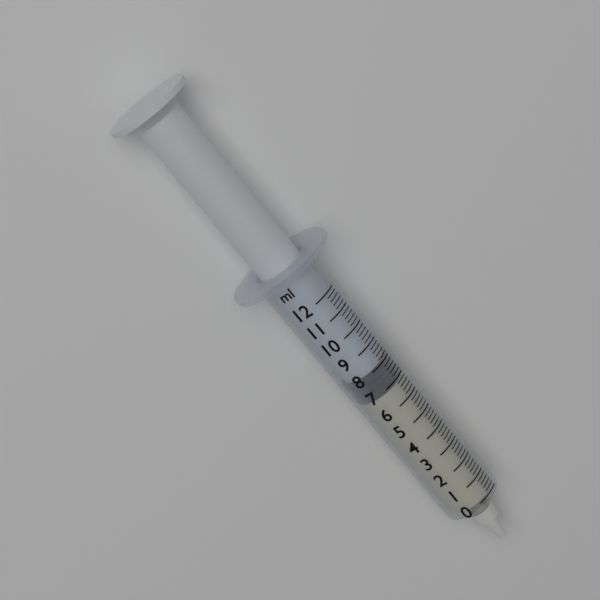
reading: 6.8 ml
